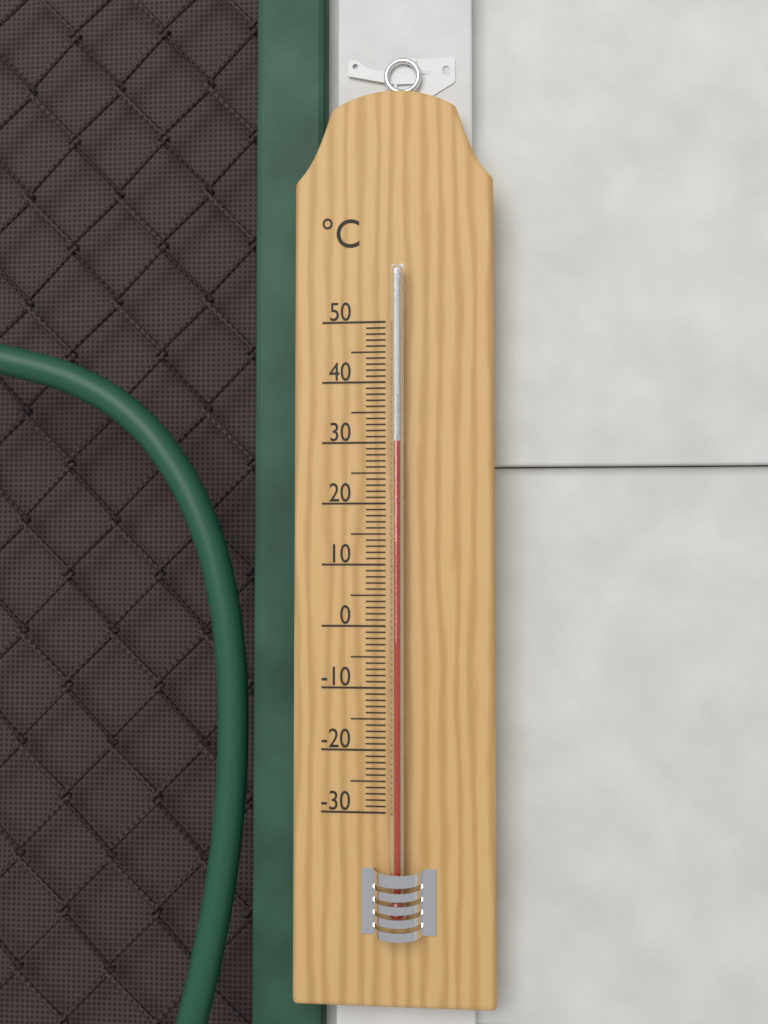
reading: 30 °C
